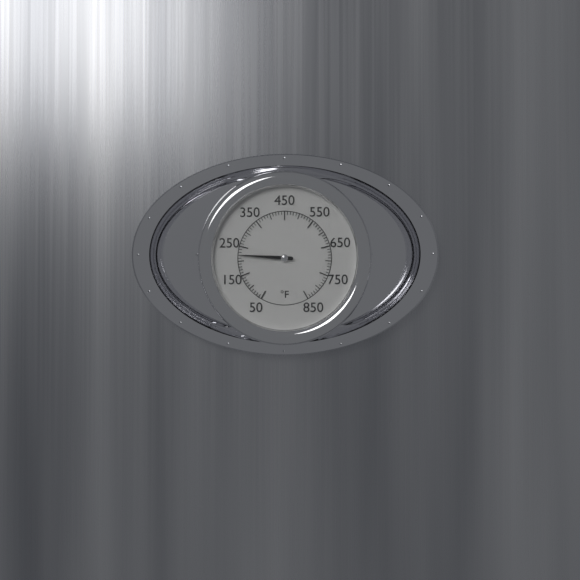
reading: 220 °F
